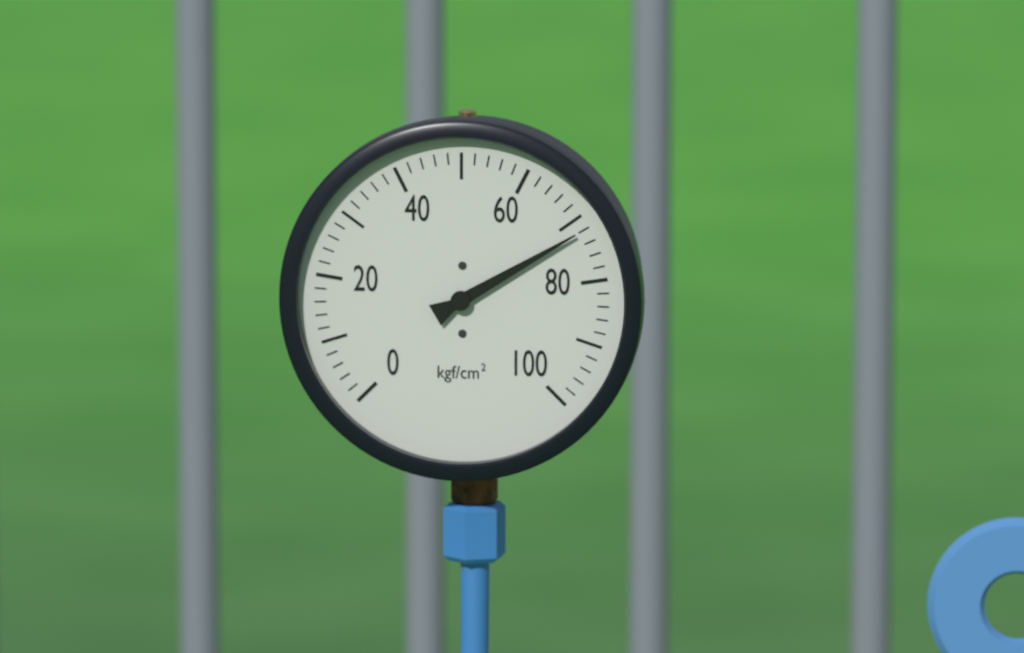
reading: 72 kgf/cm²
